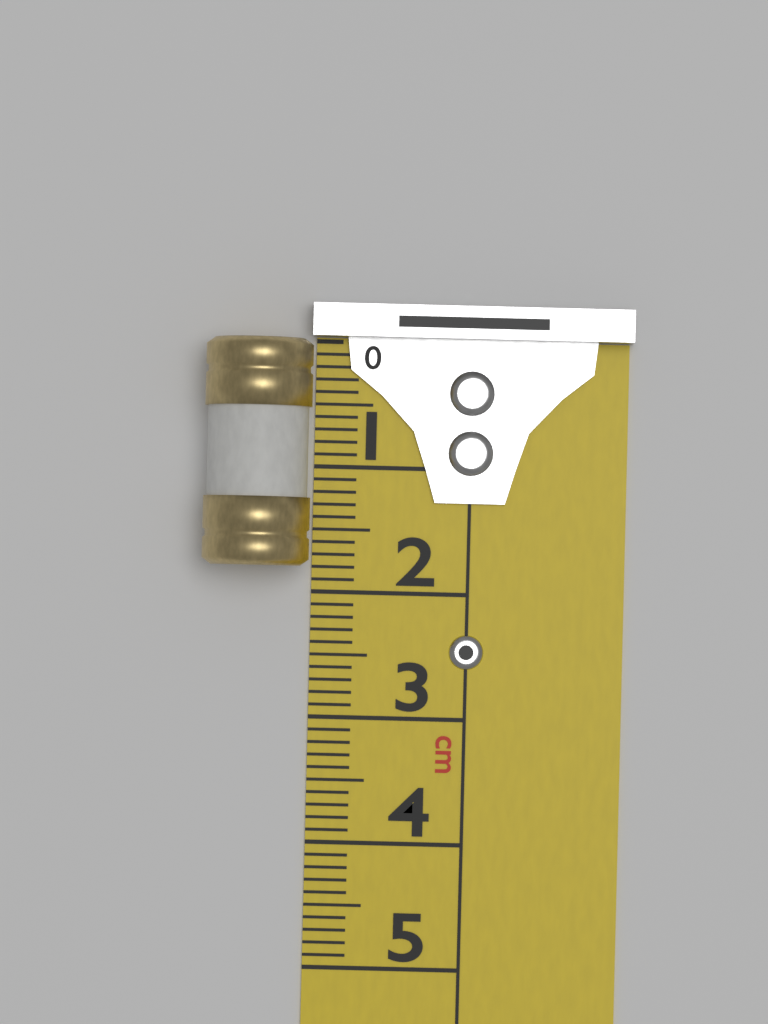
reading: 1.8 cm
